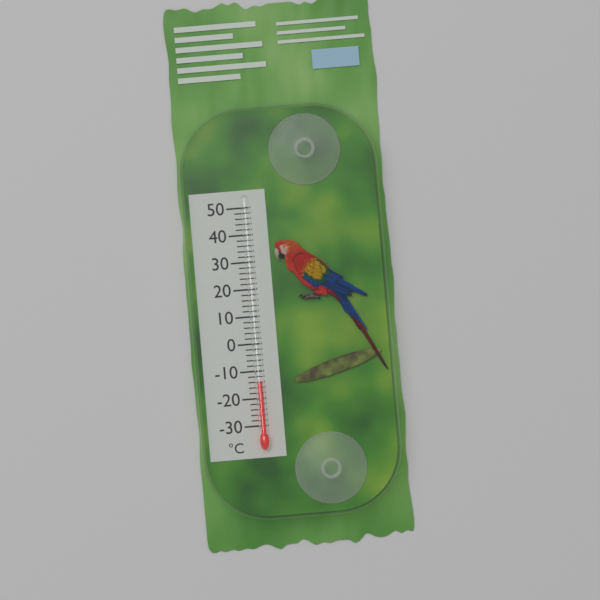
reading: -14 °C
